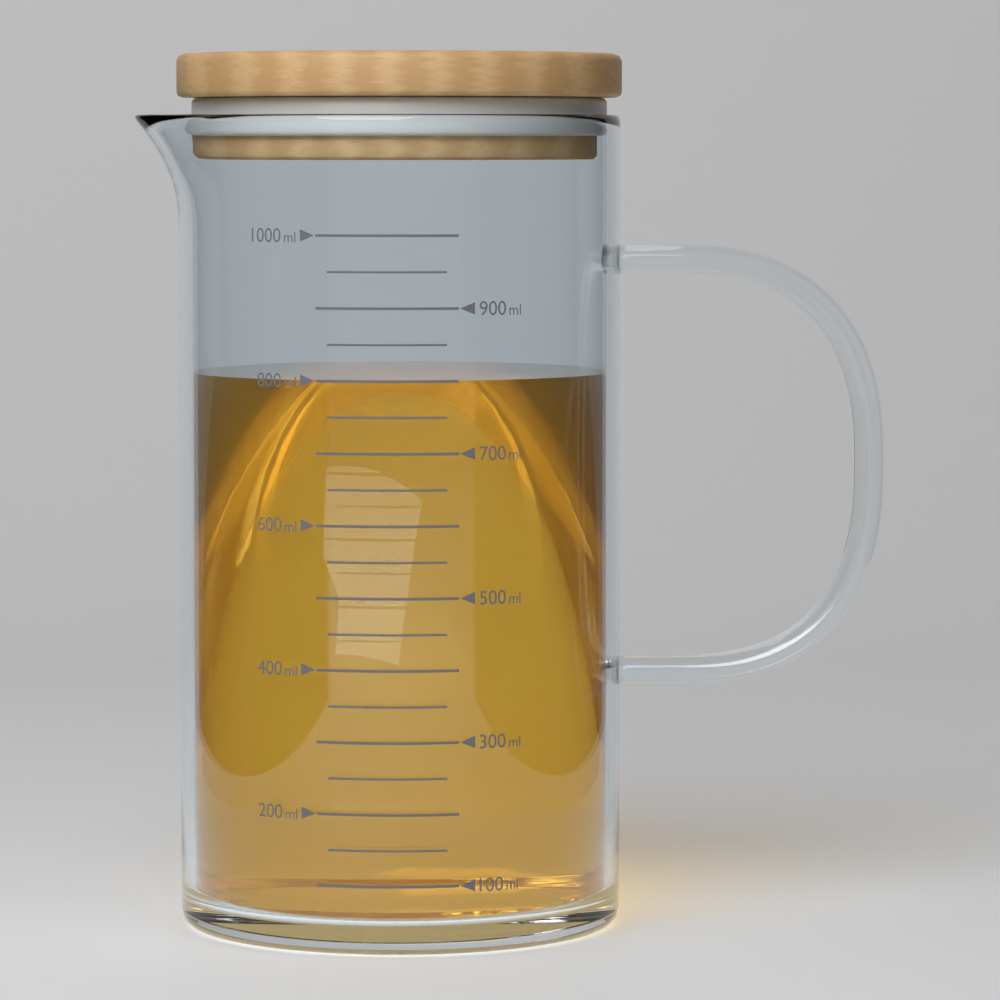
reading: 800 ml
